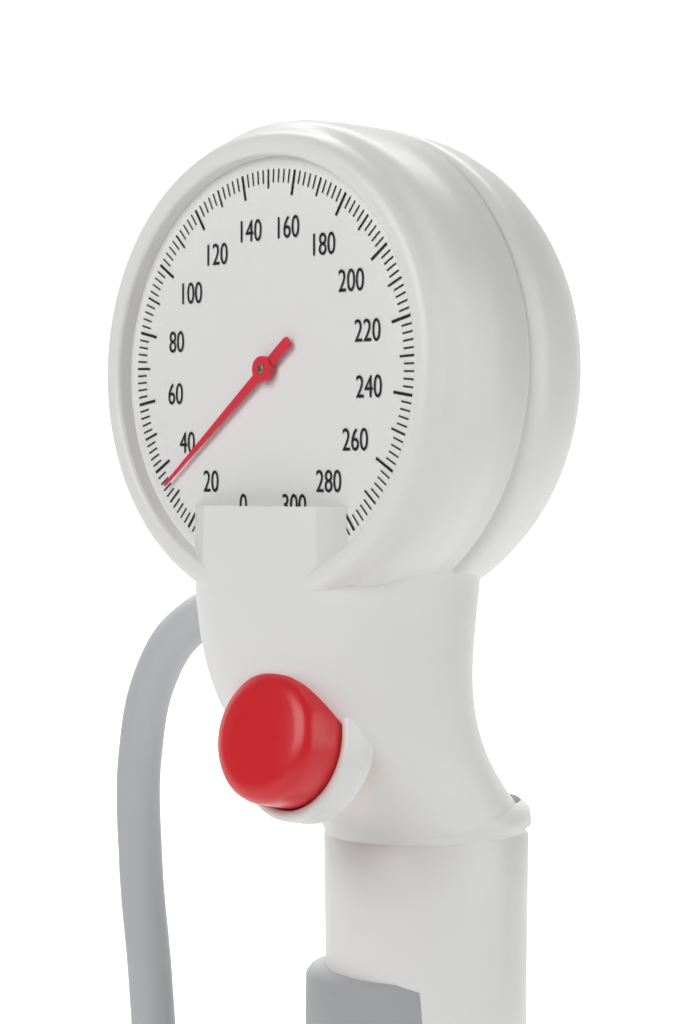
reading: 34 mmHg
